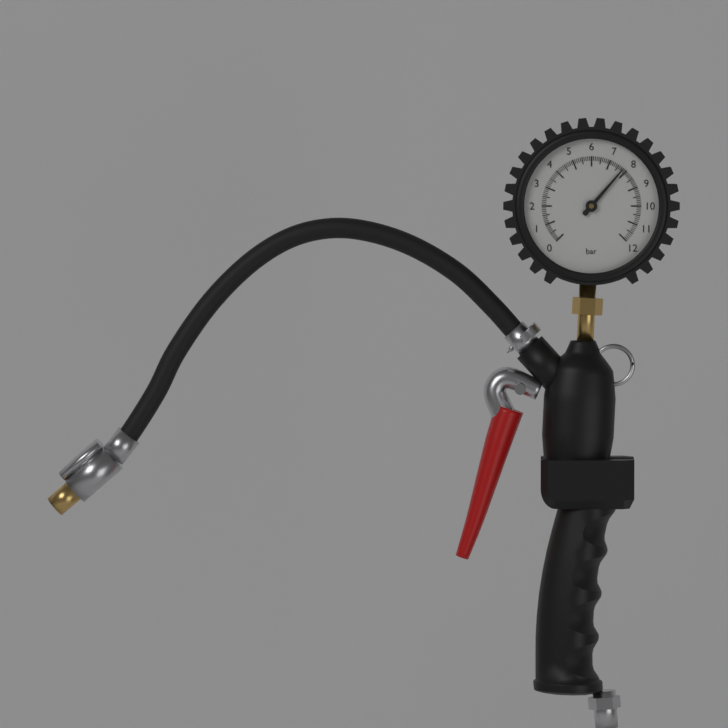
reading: 7.8 bar
